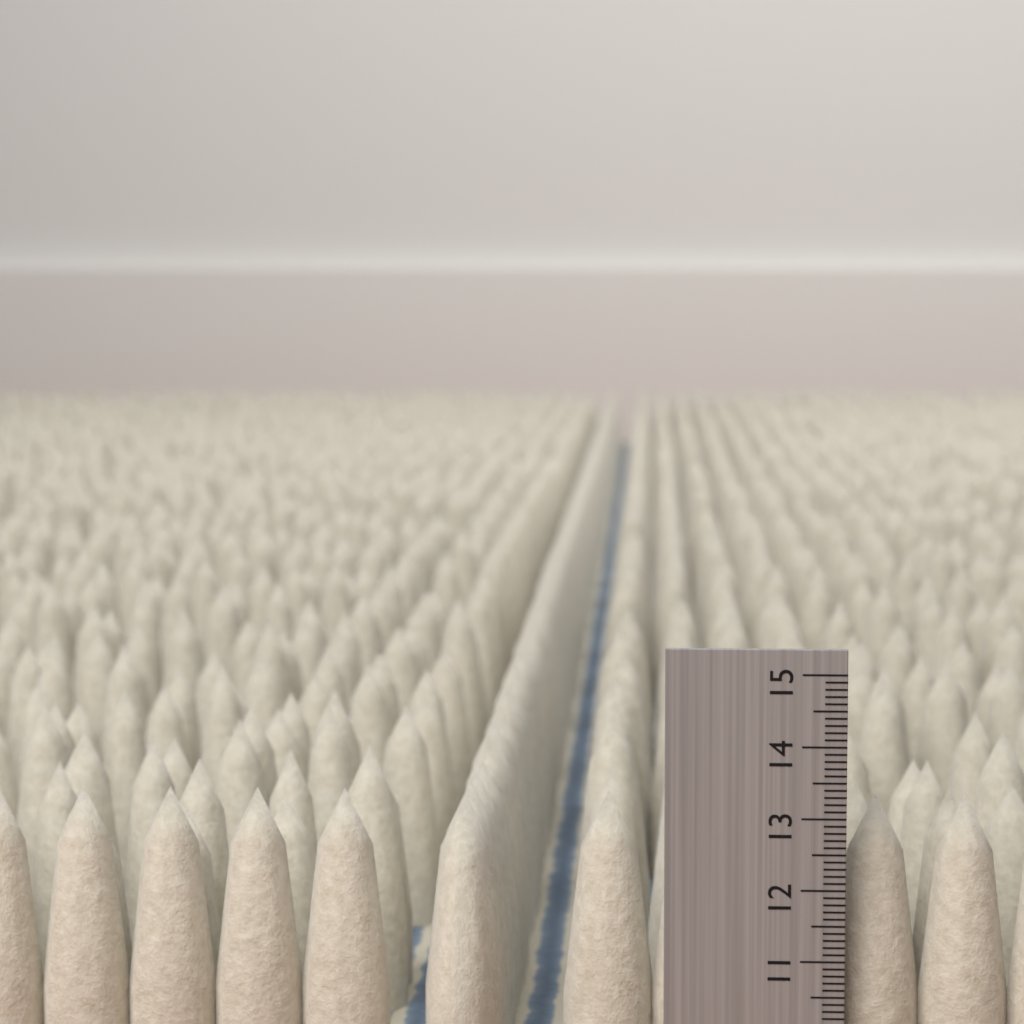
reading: 13.2 (no unit)
